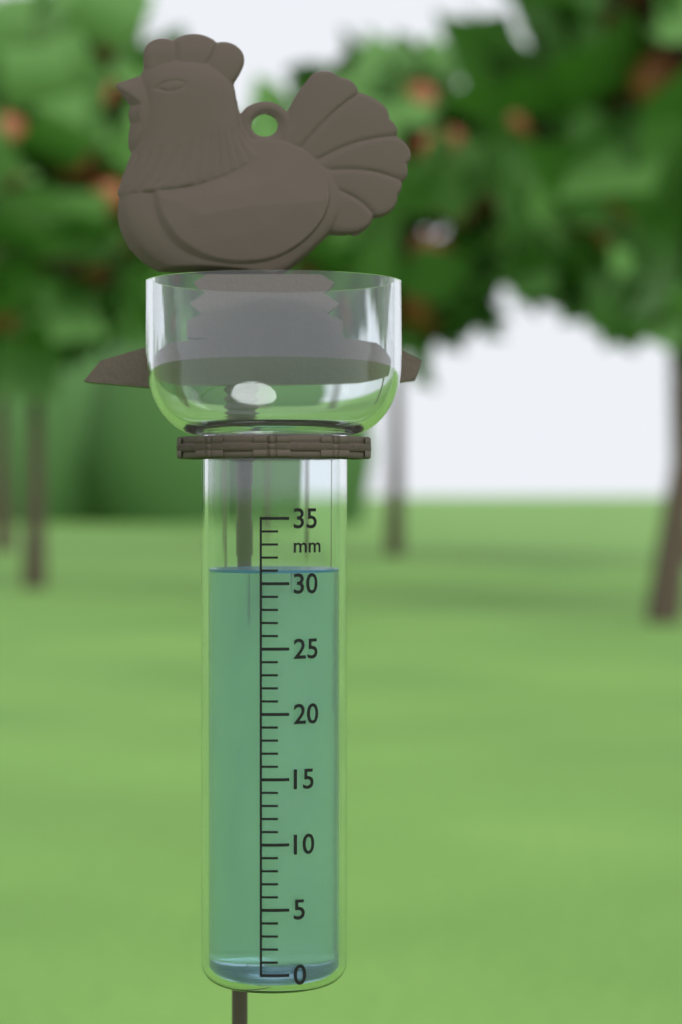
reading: 31 mm
